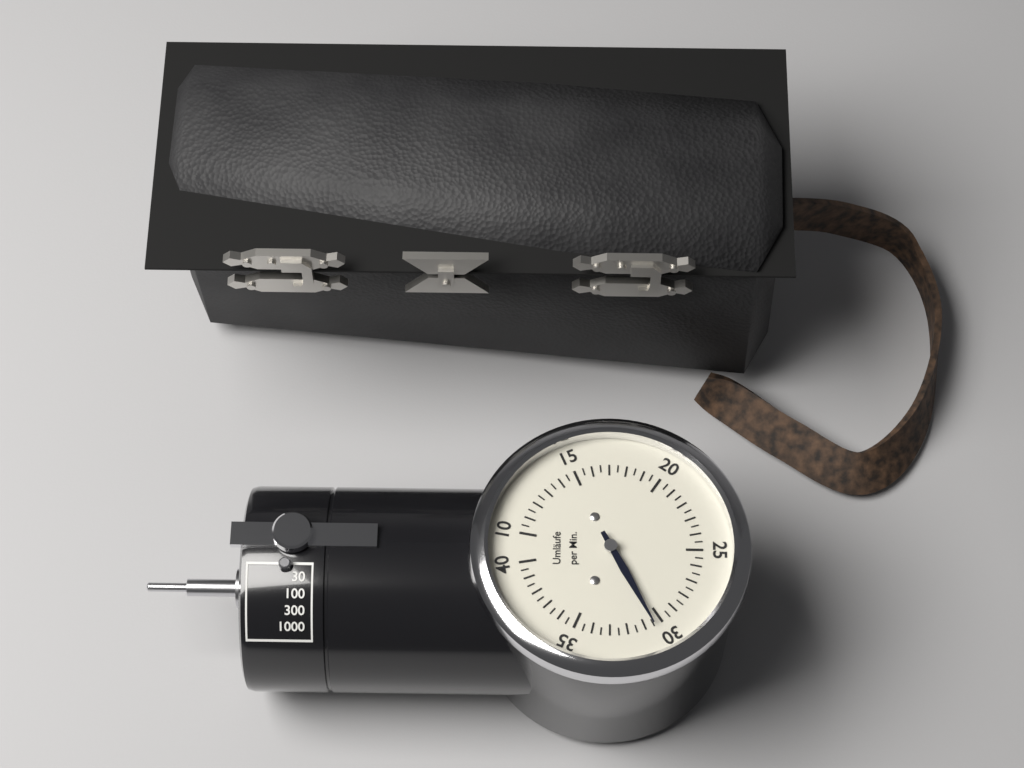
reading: 30.5 Umläufe per Min.
